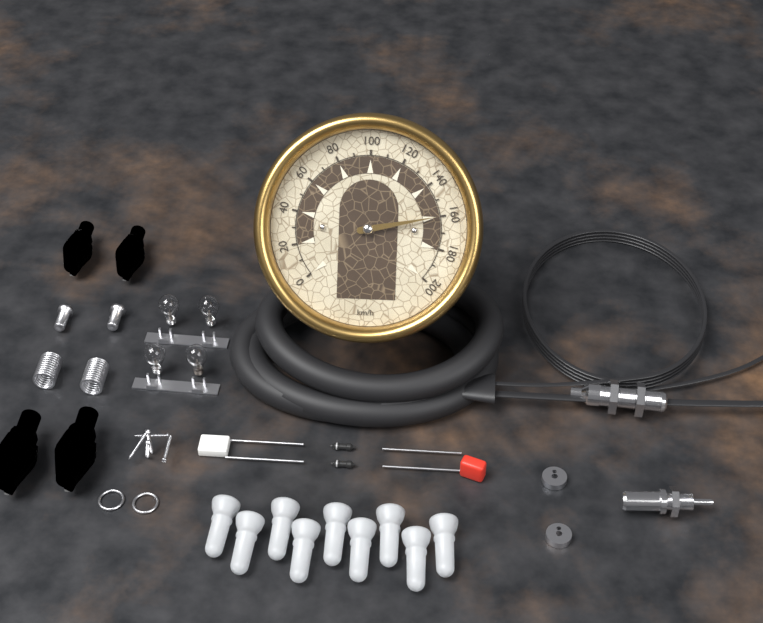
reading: 160 km/h
